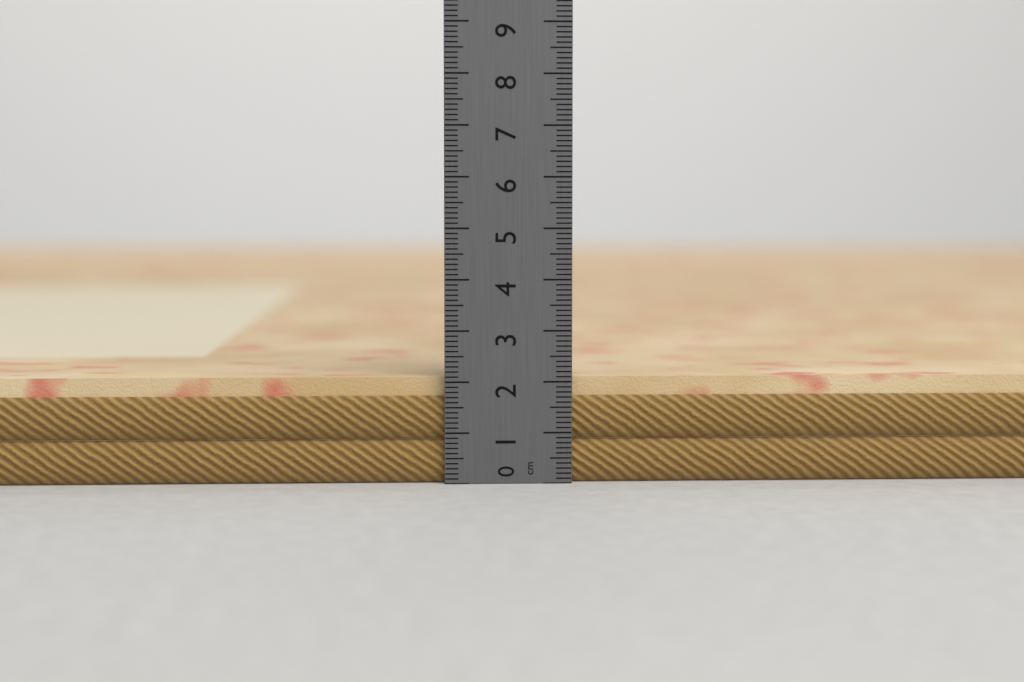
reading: 2.1 cm
